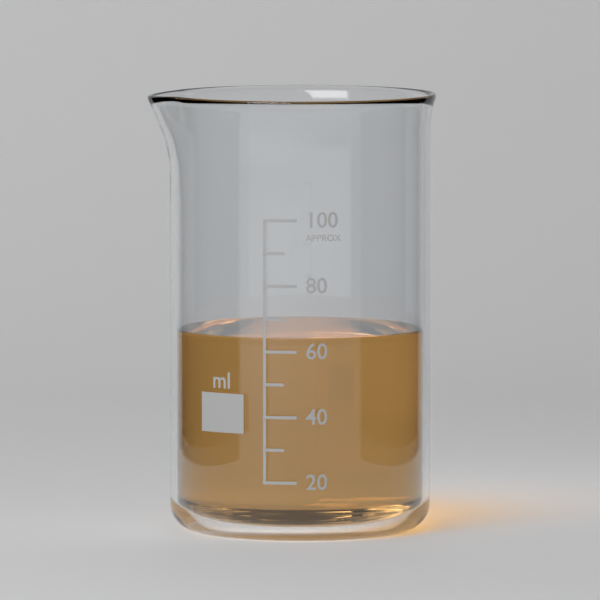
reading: 64 ml
